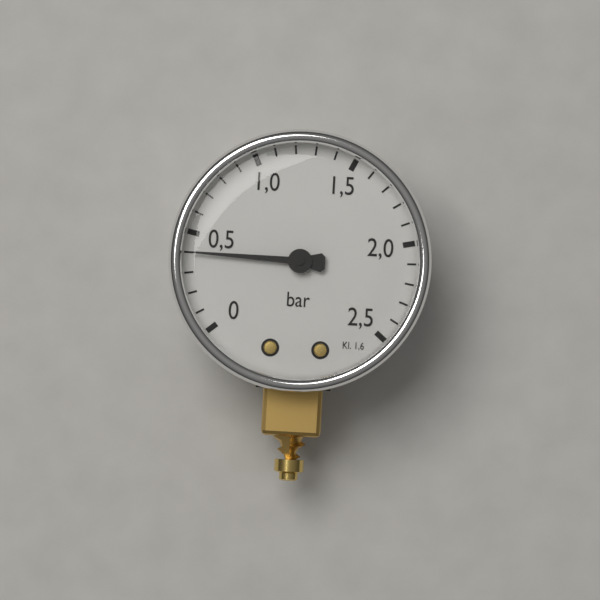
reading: 0.4 bar
